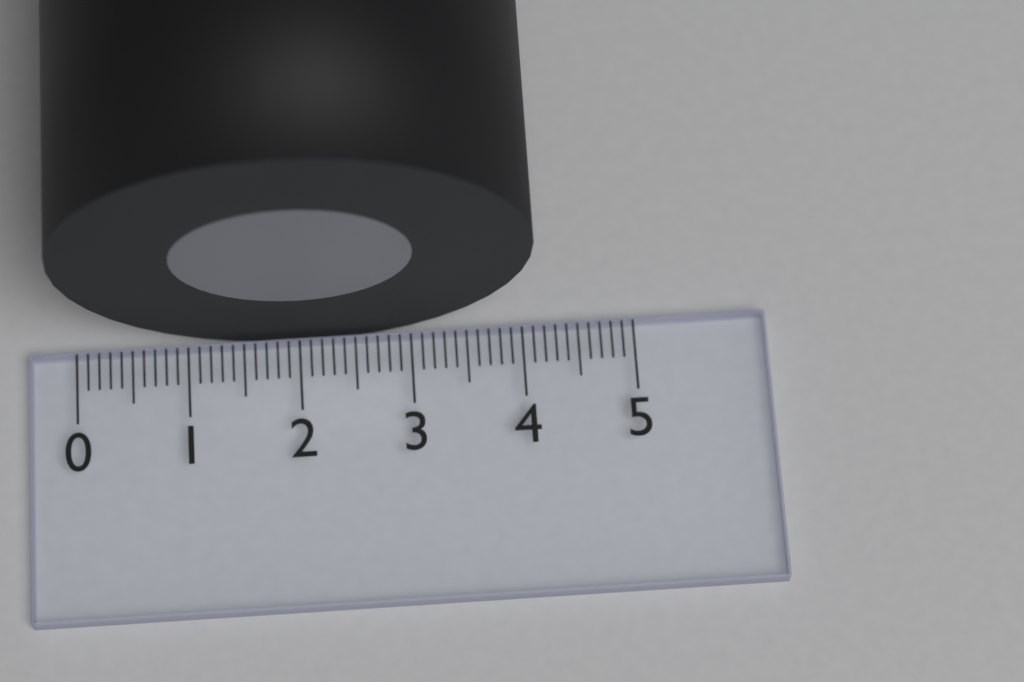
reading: 4.1 (no unit)
